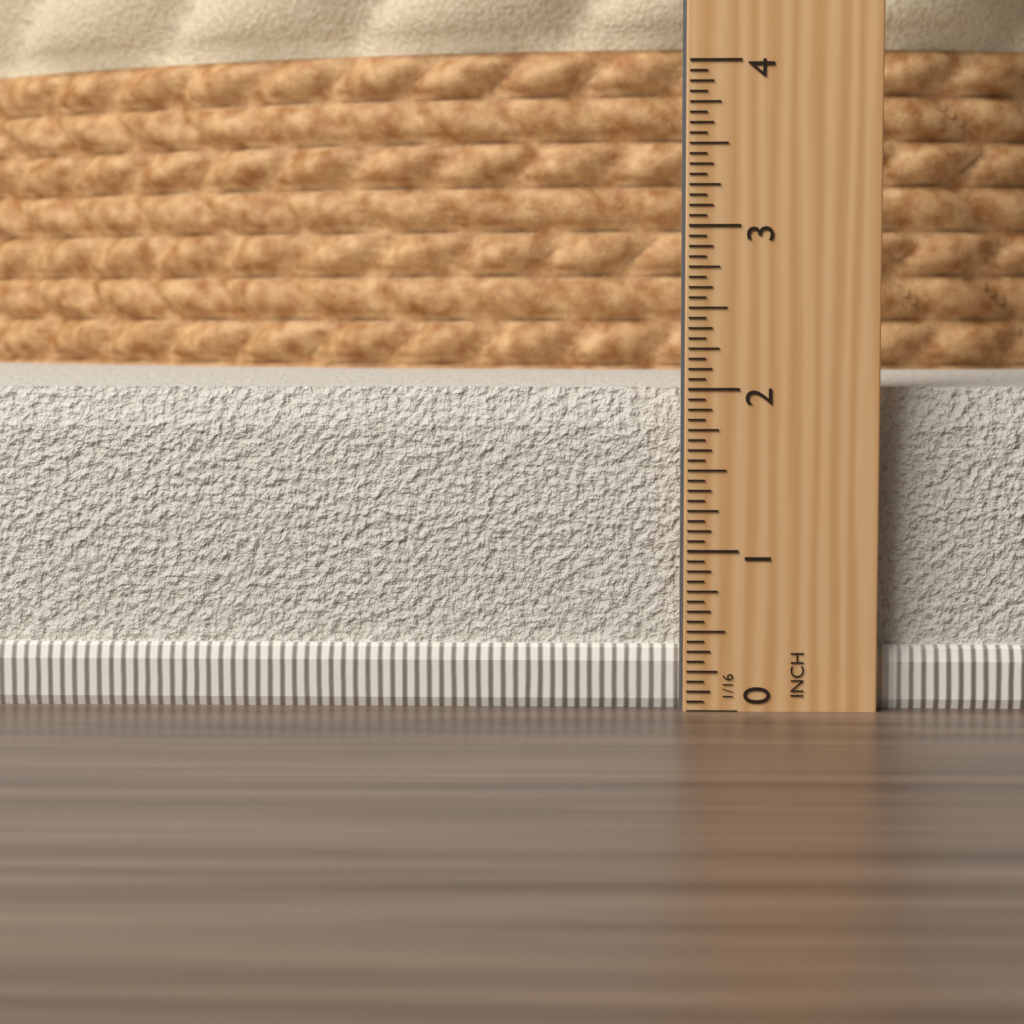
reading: 2.0000 in
